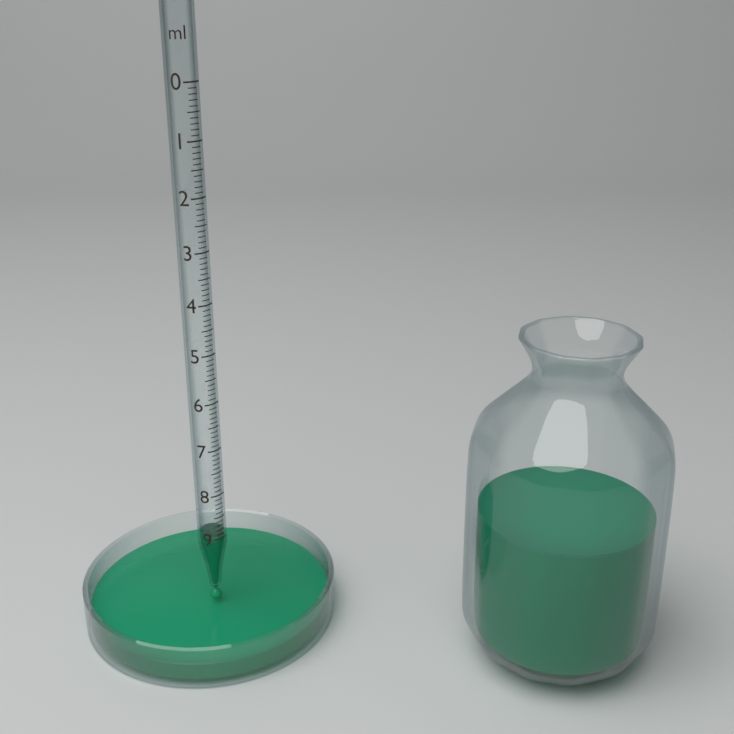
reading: 8.9 ml
